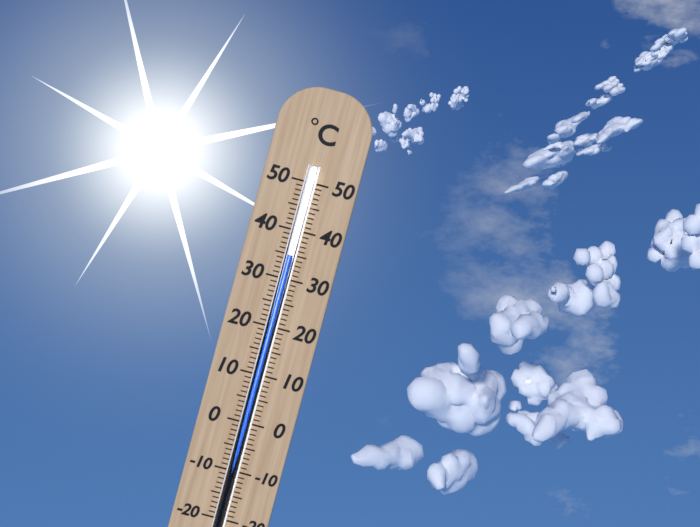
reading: 35 °C
